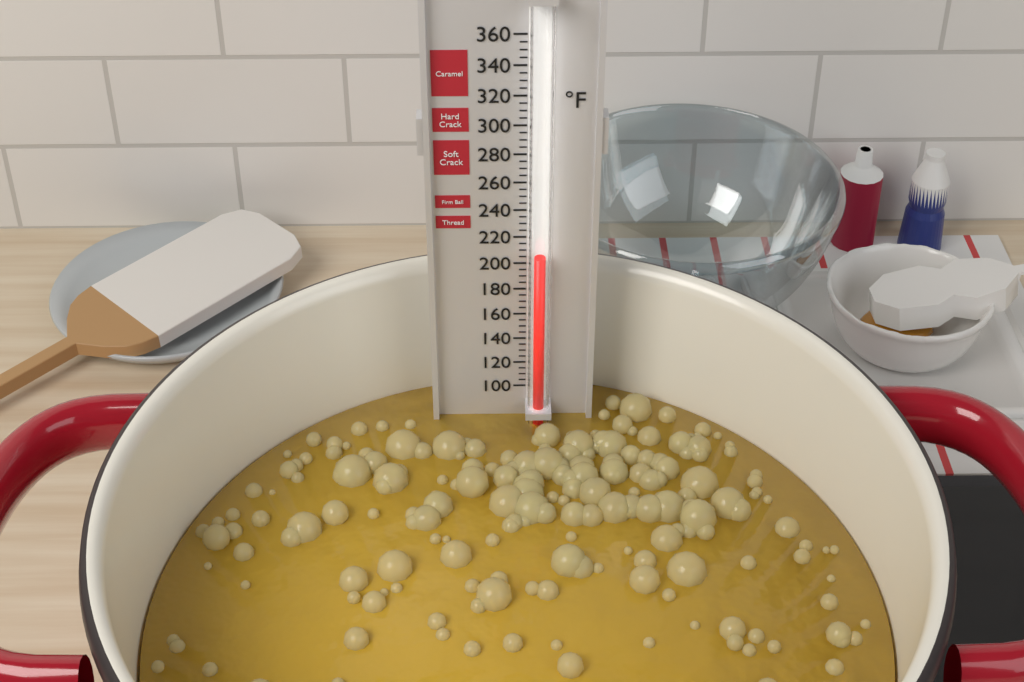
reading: 210 °F
